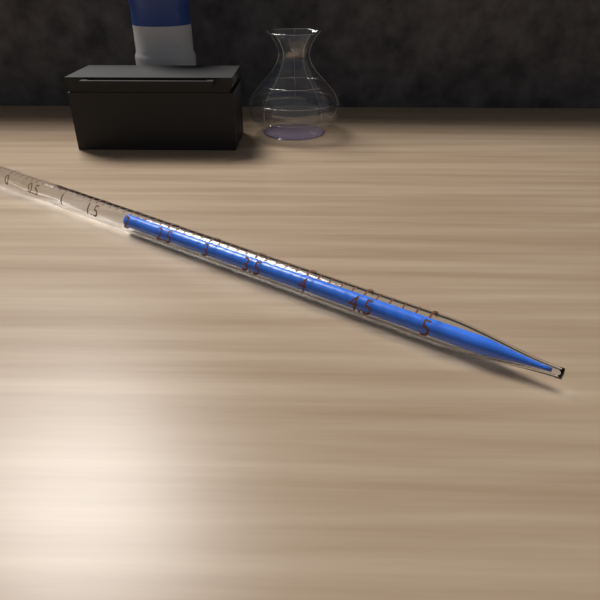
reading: 1.9 ml
